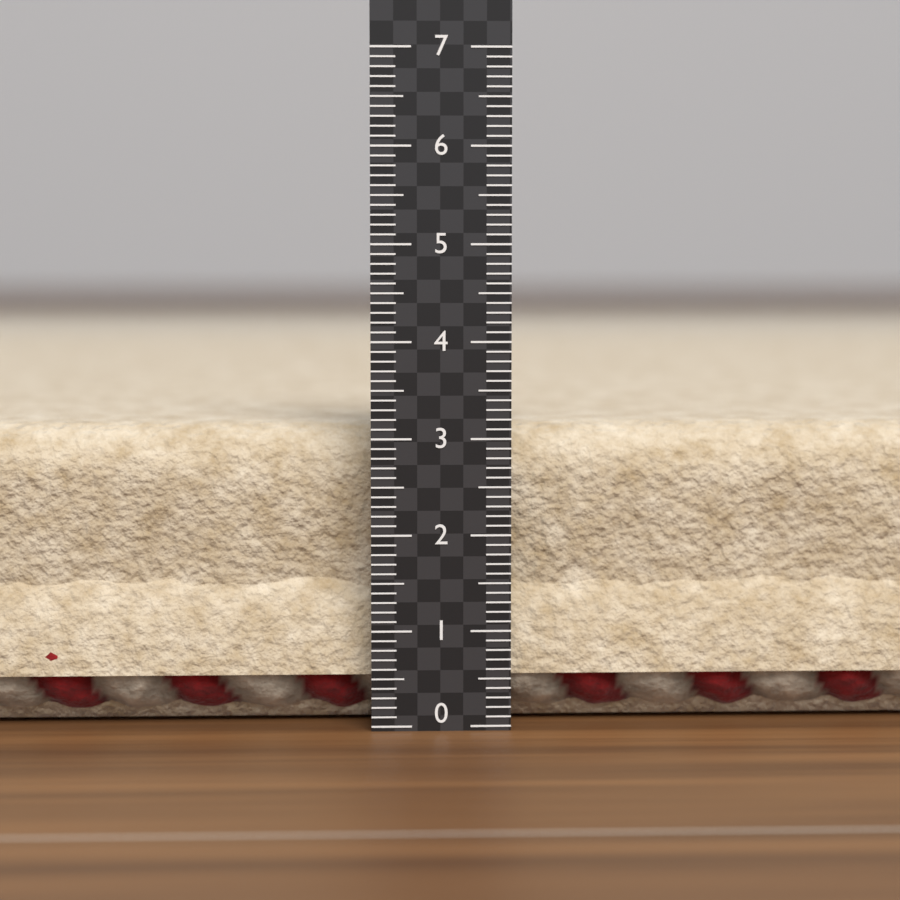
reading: 3.1 (no unit)
